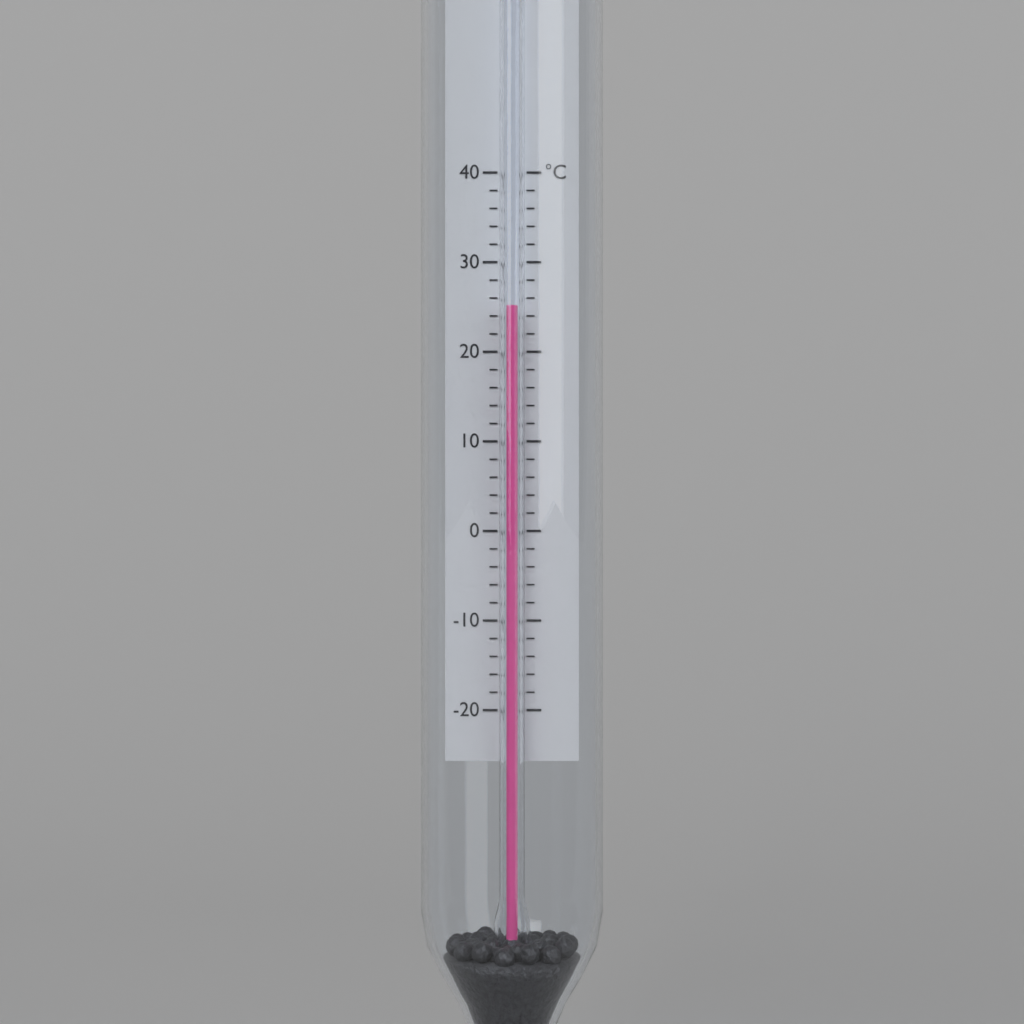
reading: 25 °C
